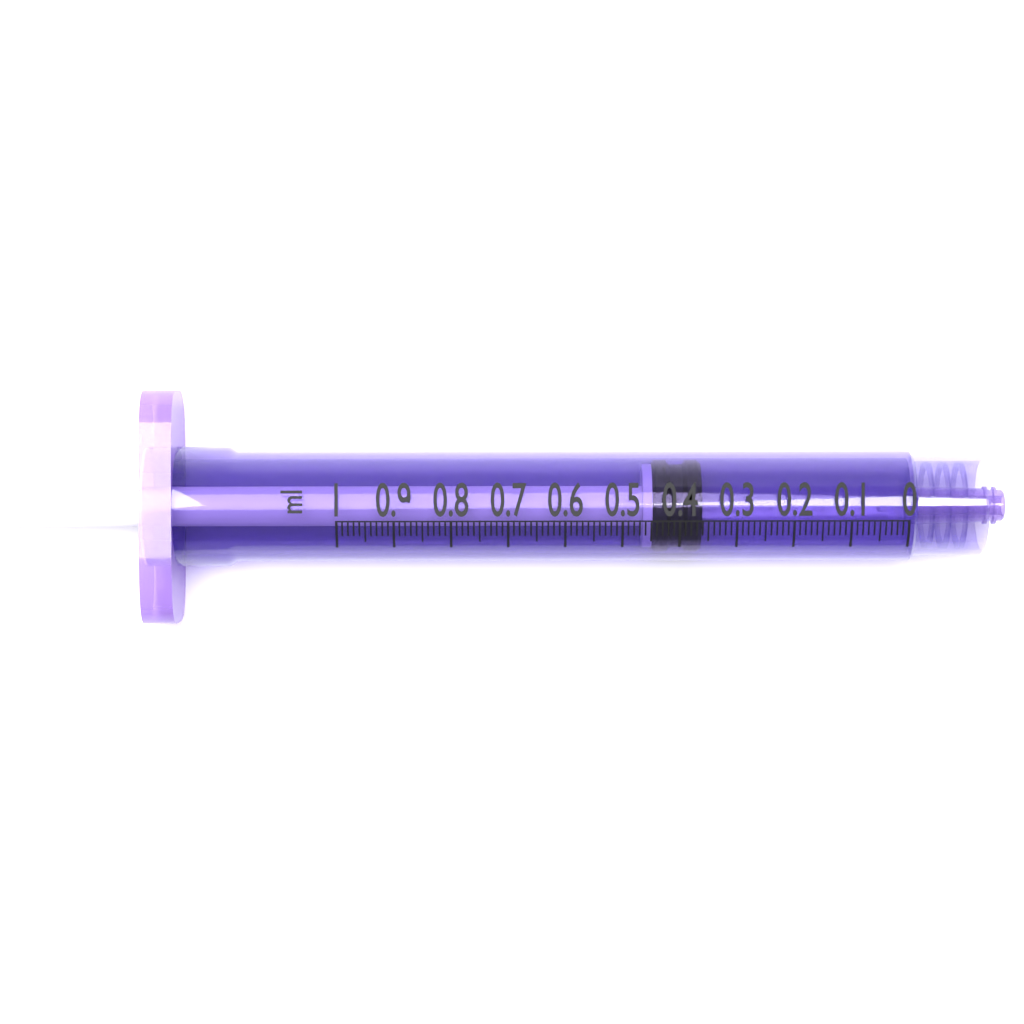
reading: 0.36 ml
